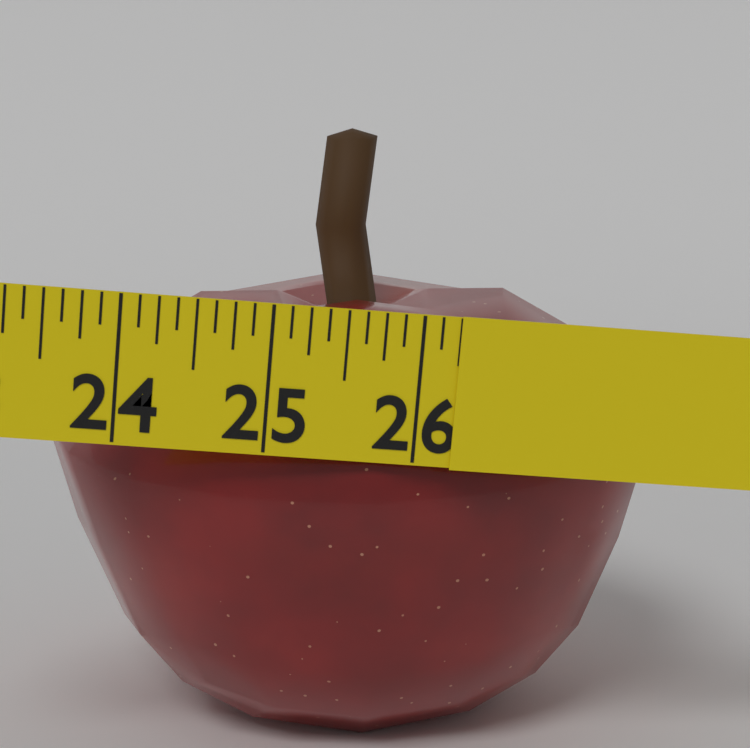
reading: 26.250 in
